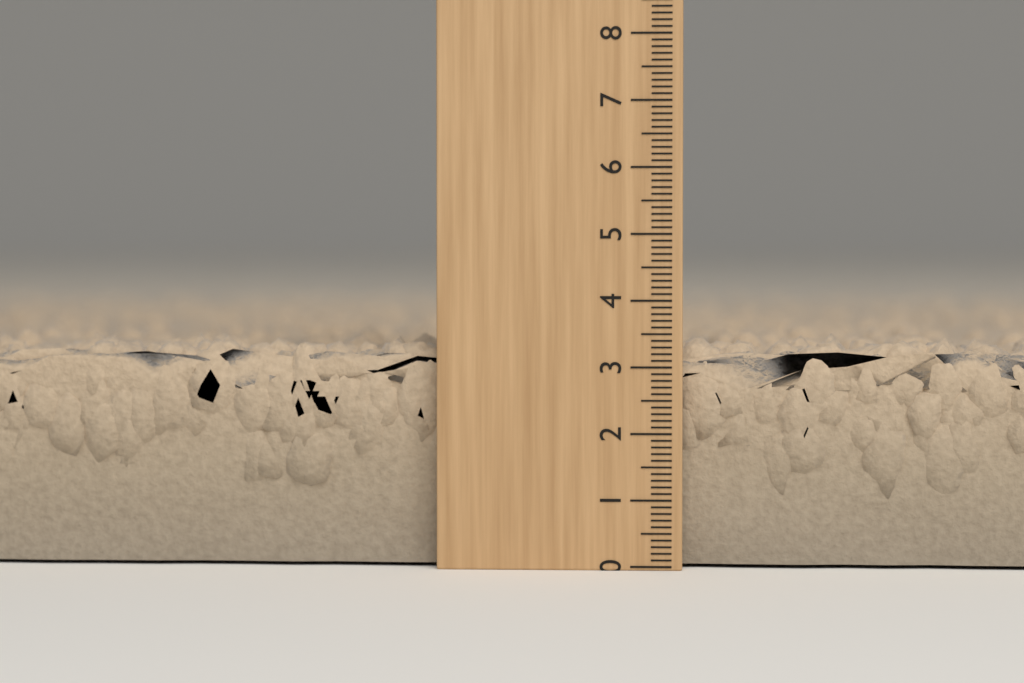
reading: 3.5 (no unit)
